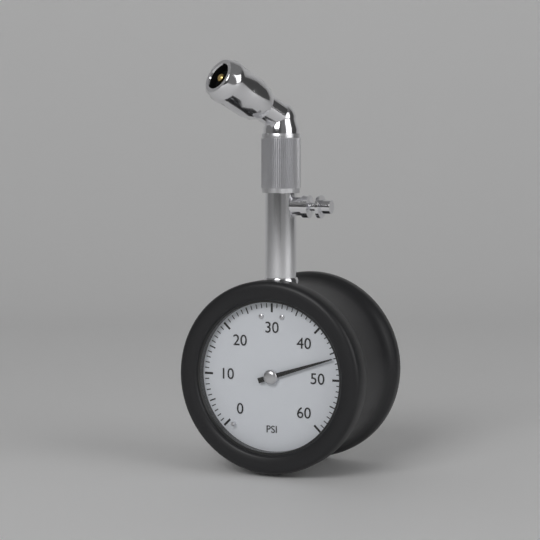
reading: 46 psi
